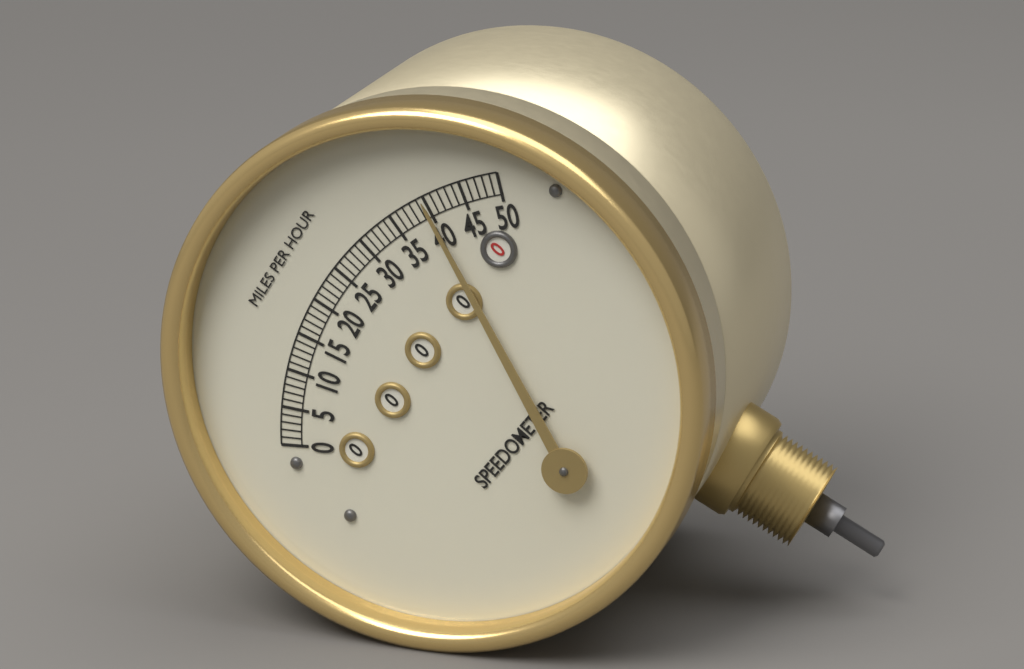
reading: 40 mph
